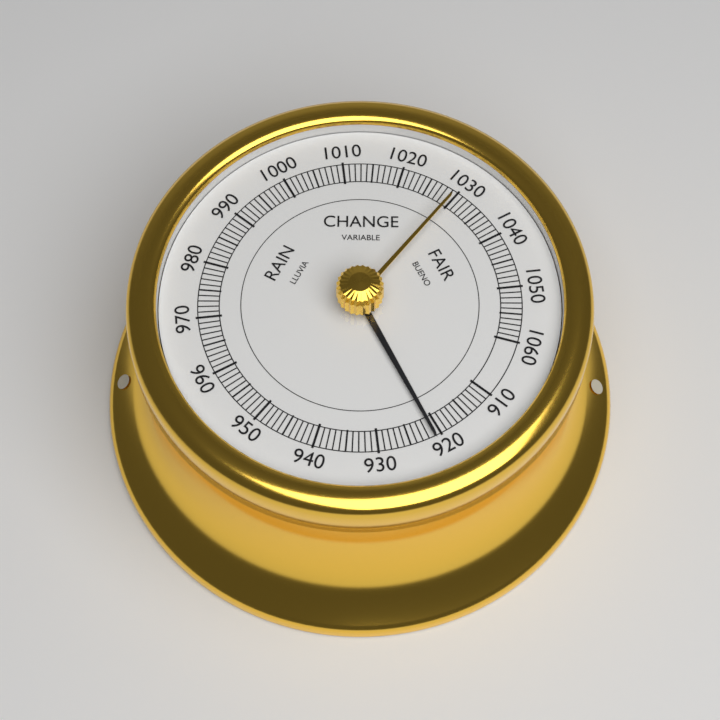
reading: 921 (no unit)
